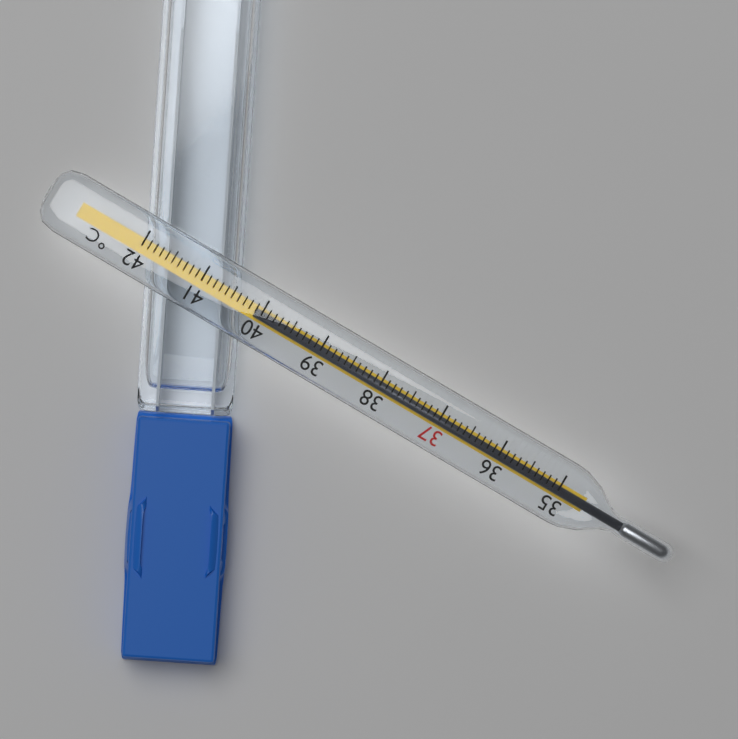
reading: 40.1 °C
